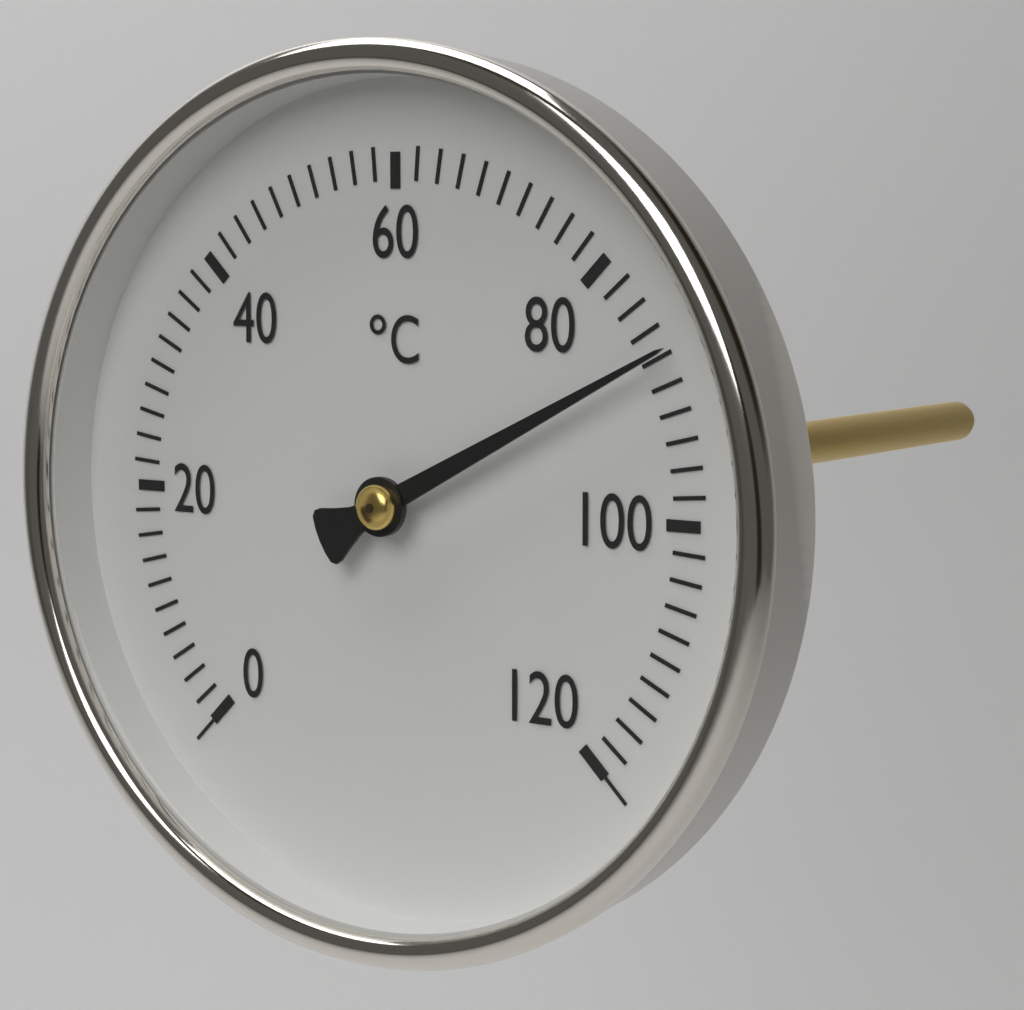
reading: 88 °C
